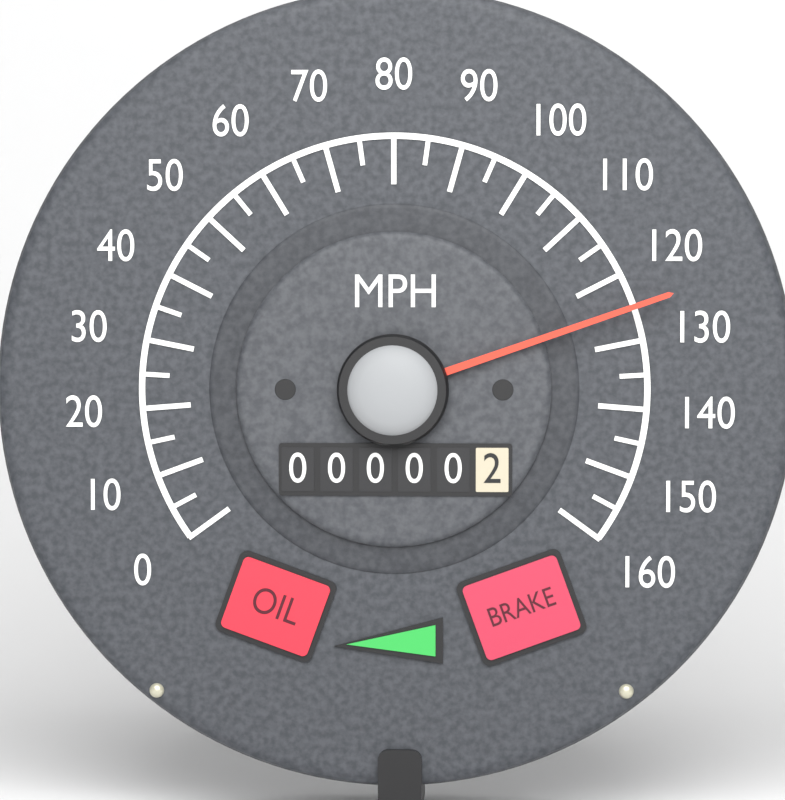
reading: 125 MPH
